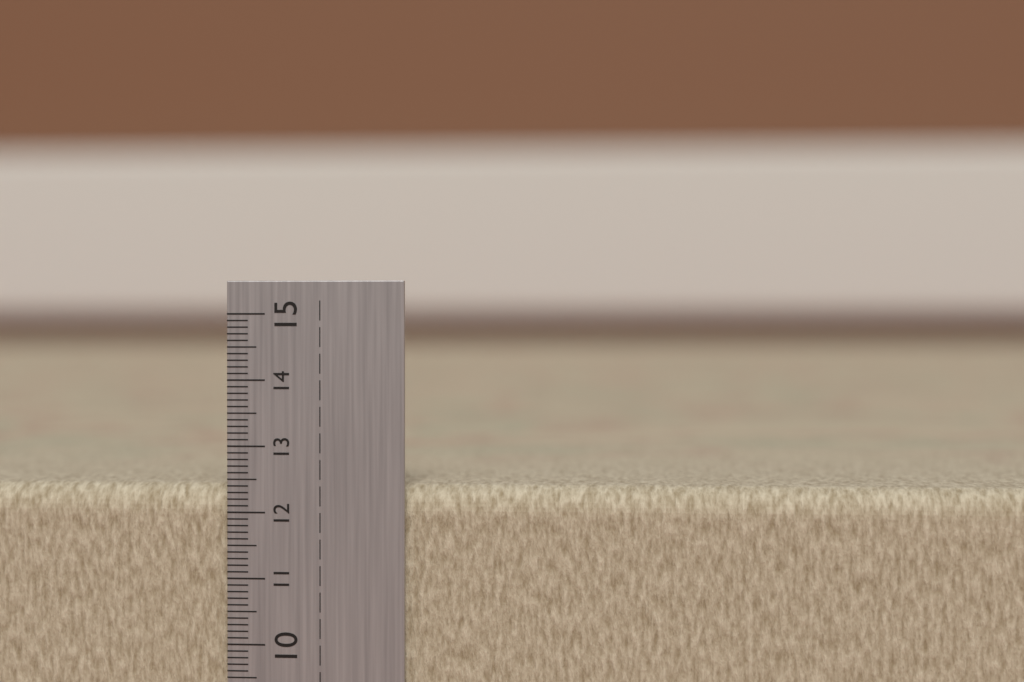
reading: 12.4 cm
